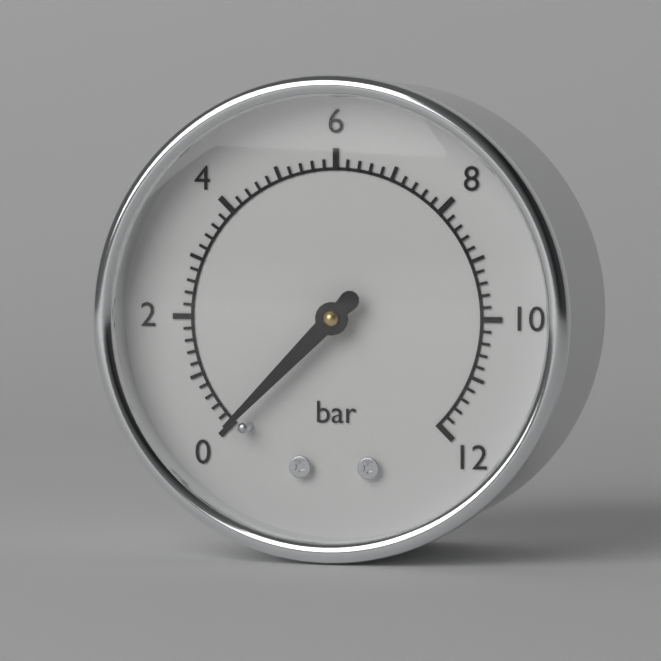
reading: 0.0 bar
